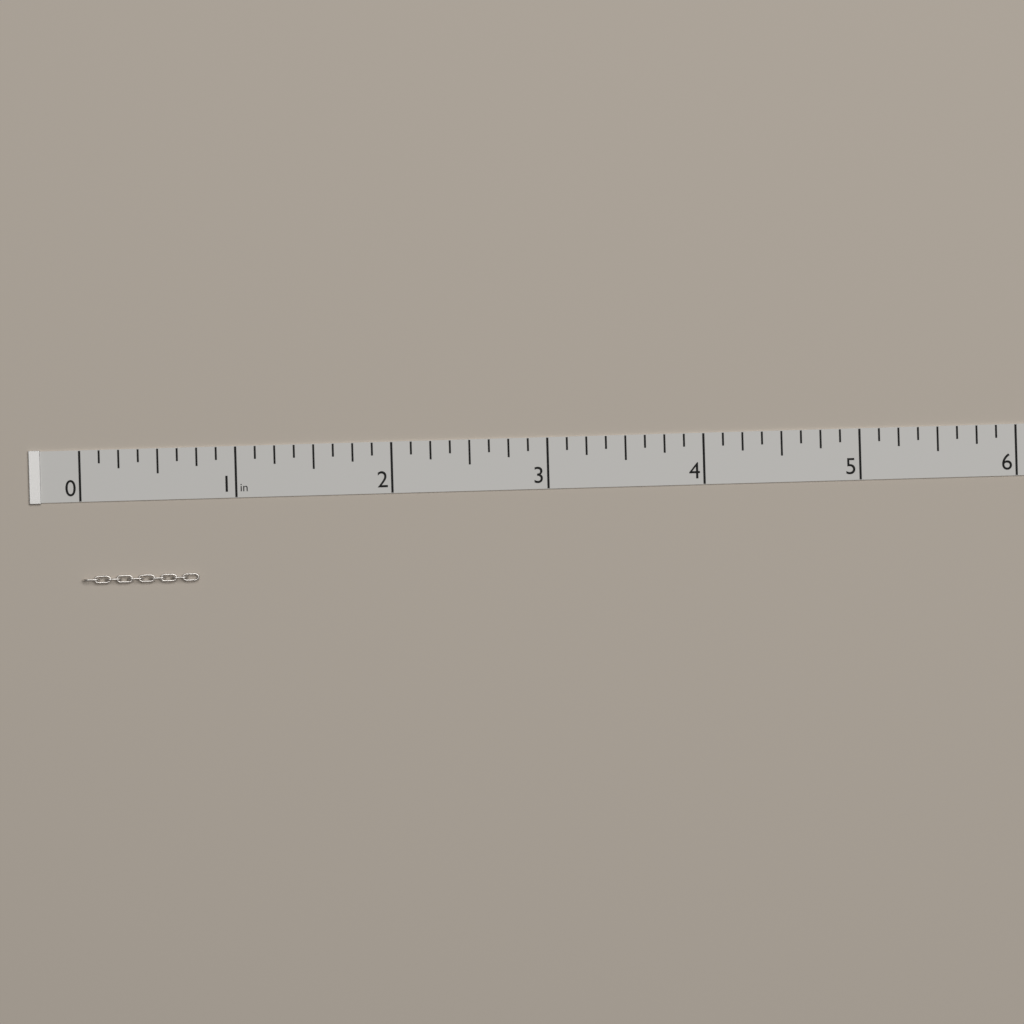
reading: 0.750 in
